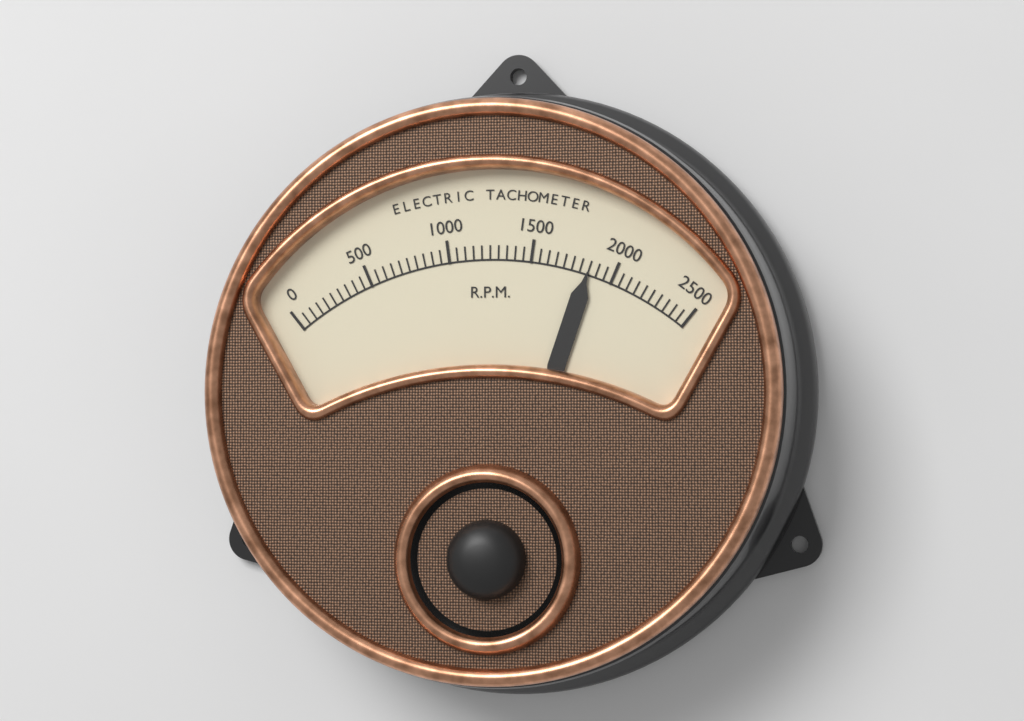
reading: 1850 RPM
